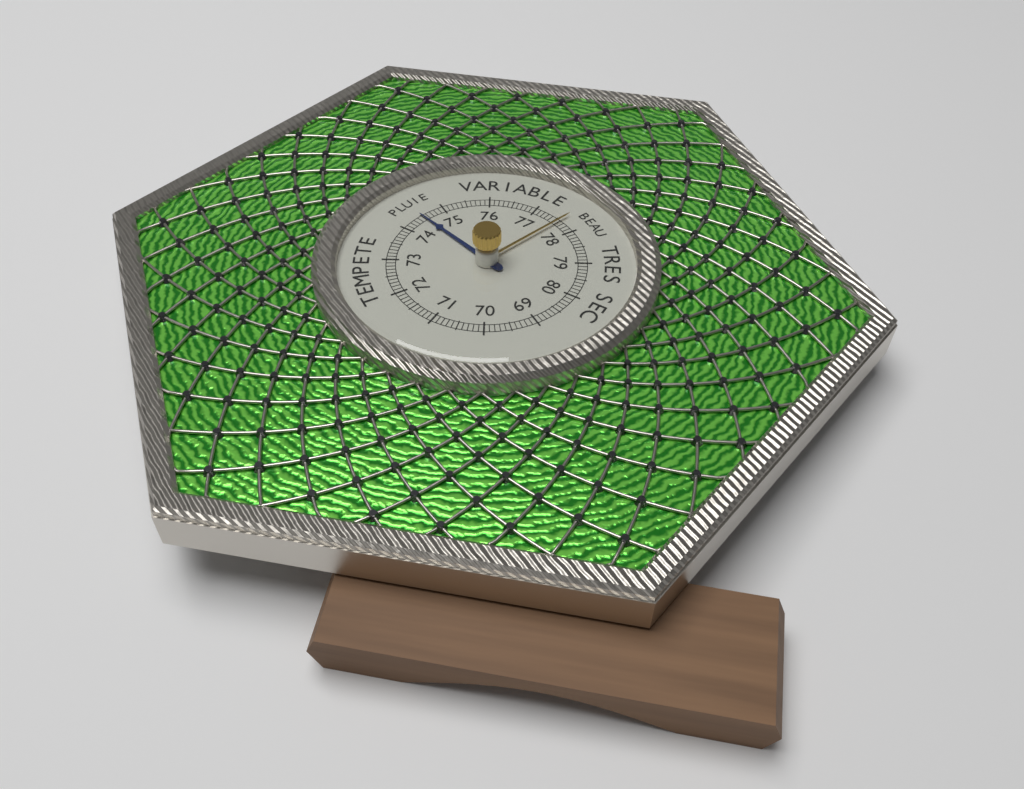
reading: 74.5 (no unit)
